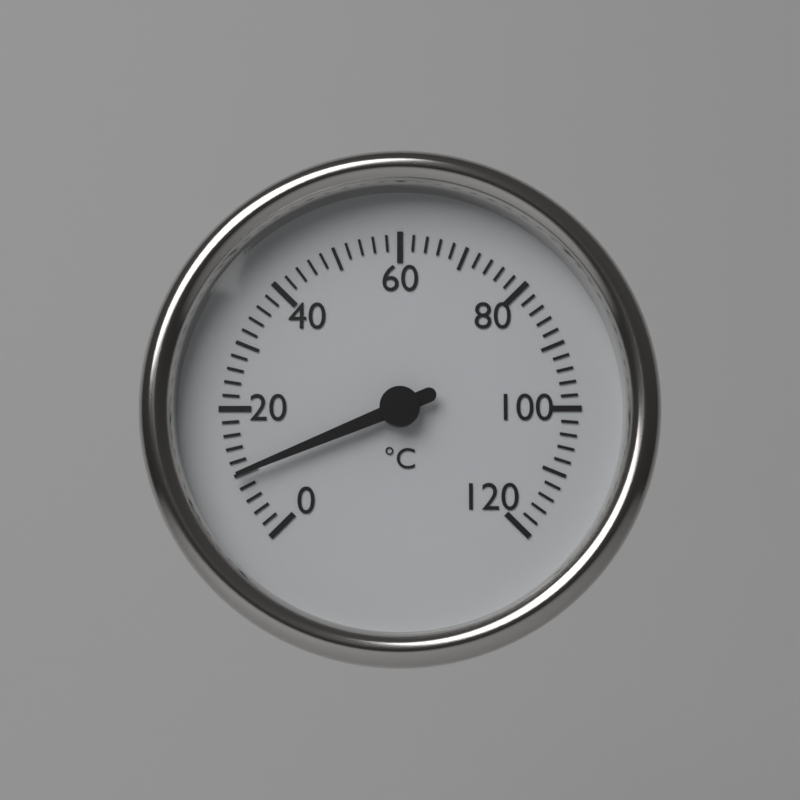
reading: 10 °C
